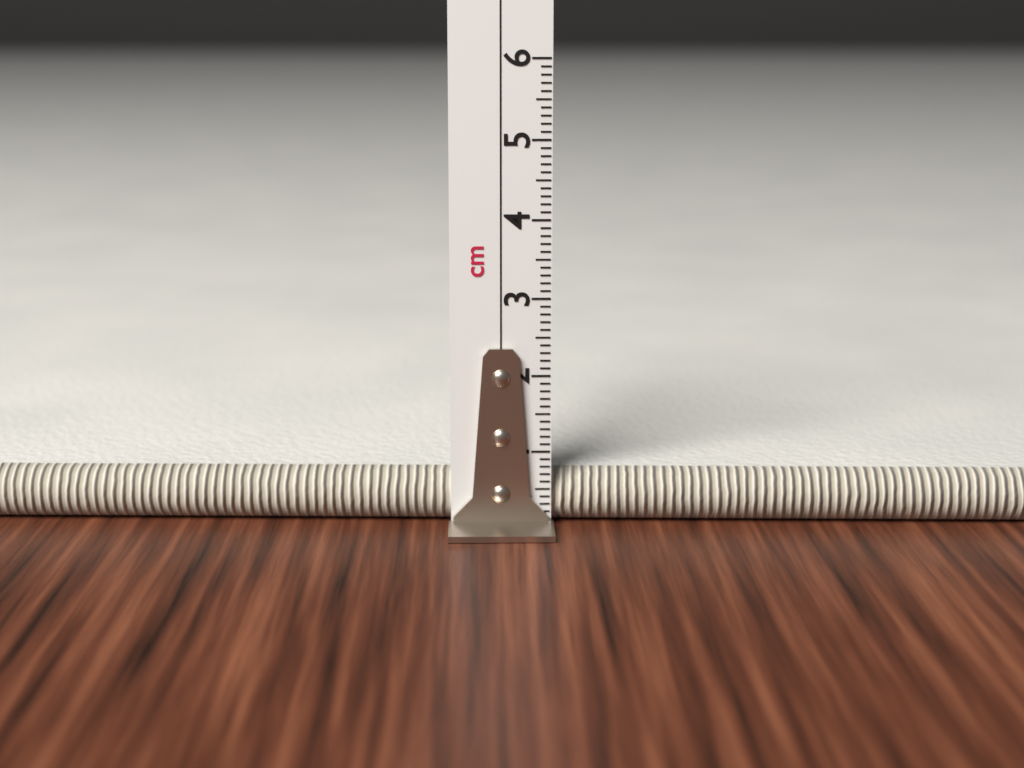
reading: 0.7 cm
